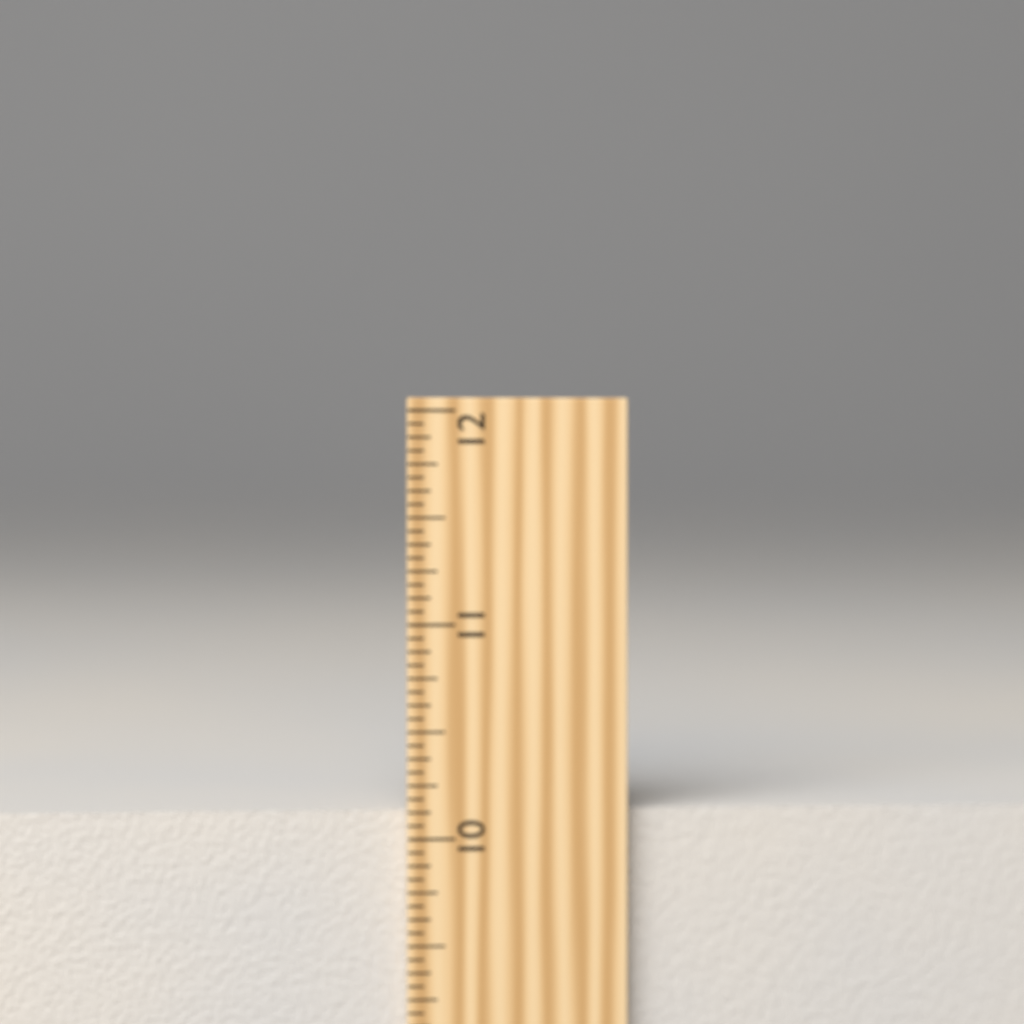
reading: 10.1250 inch
